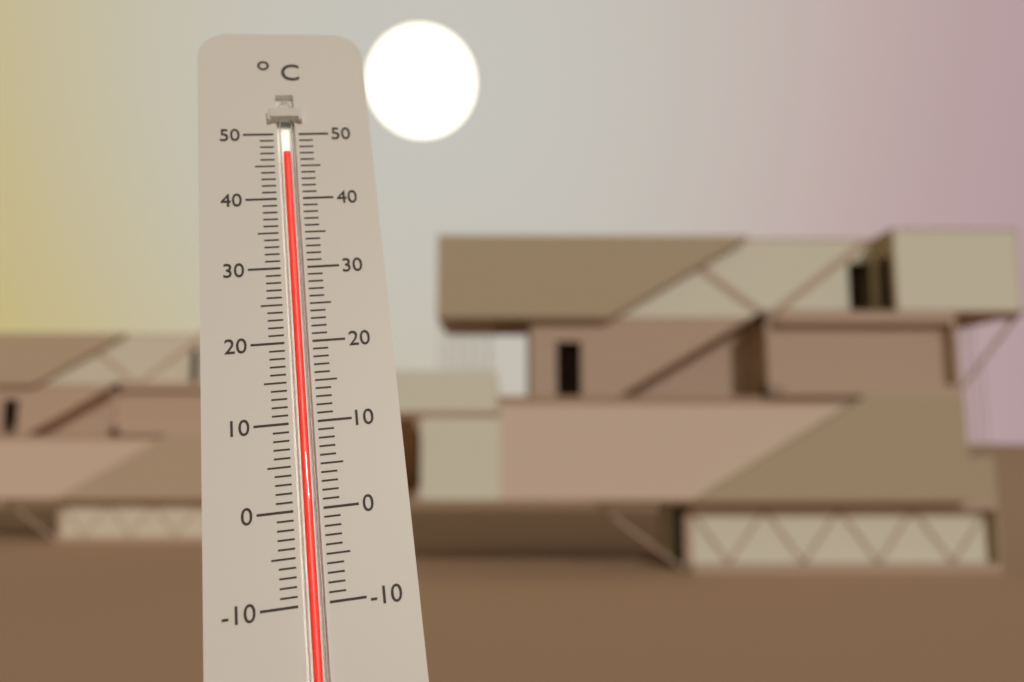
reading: 47 °C
